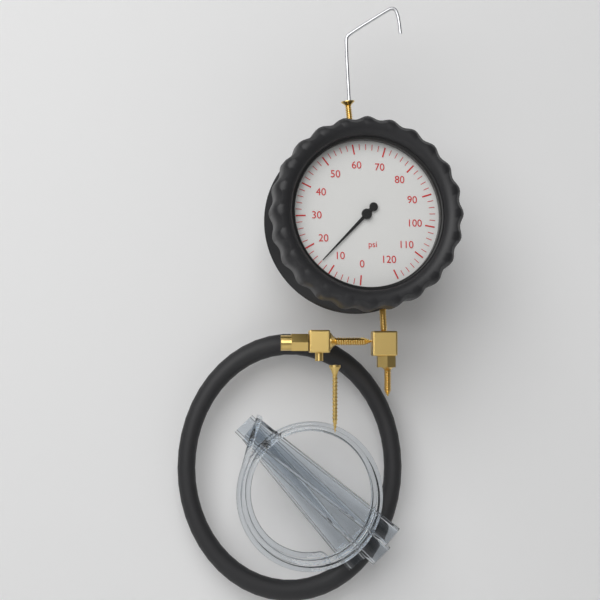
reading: 14 psi
